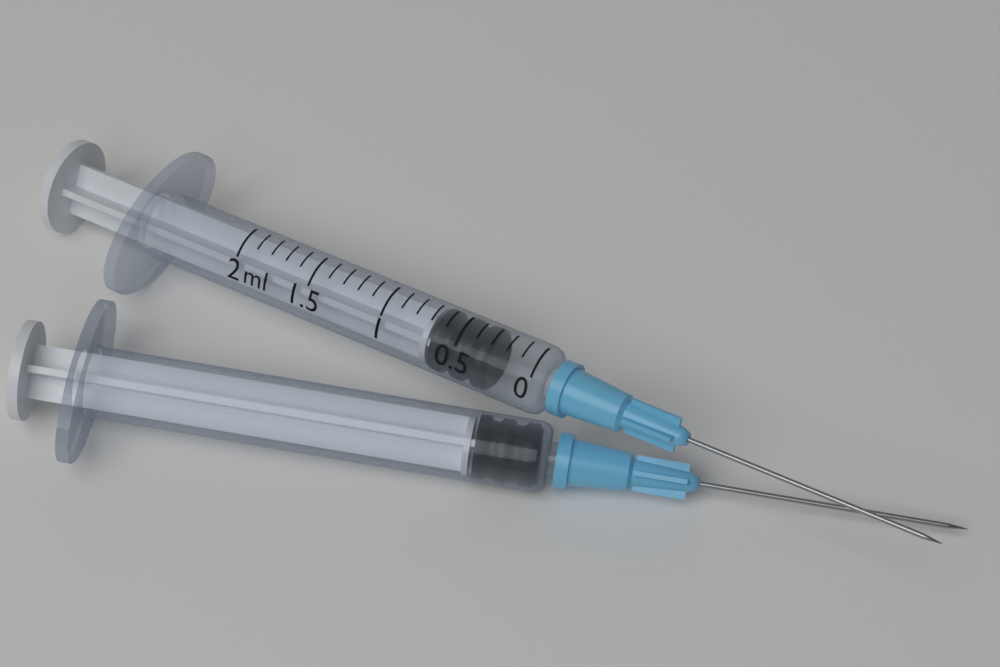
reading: 0.3 ml
